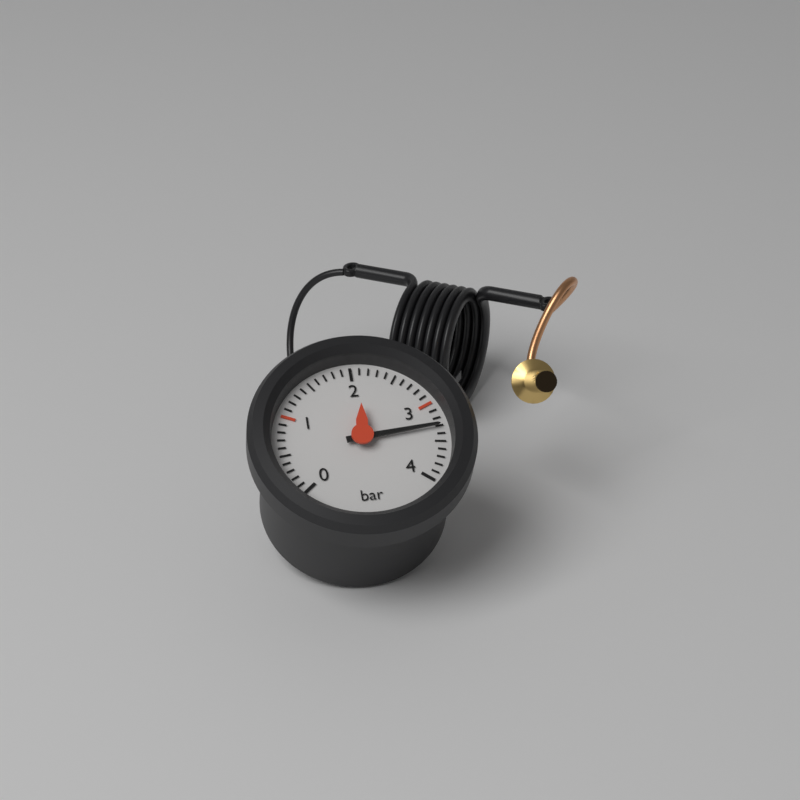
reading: 3.3 bar
